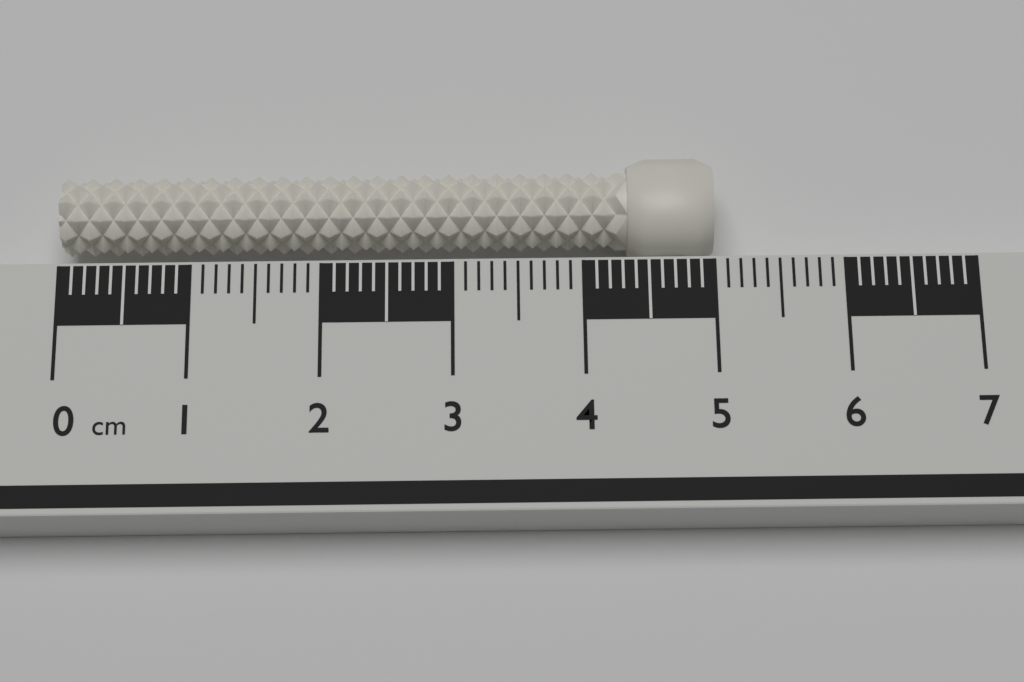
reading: 5.0 cm
